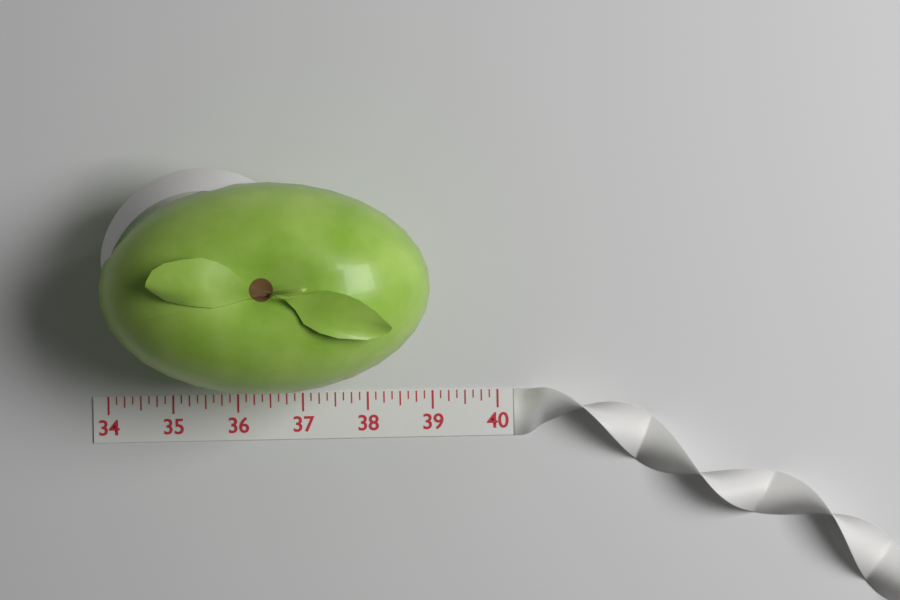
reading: 39.000 (no unit)
